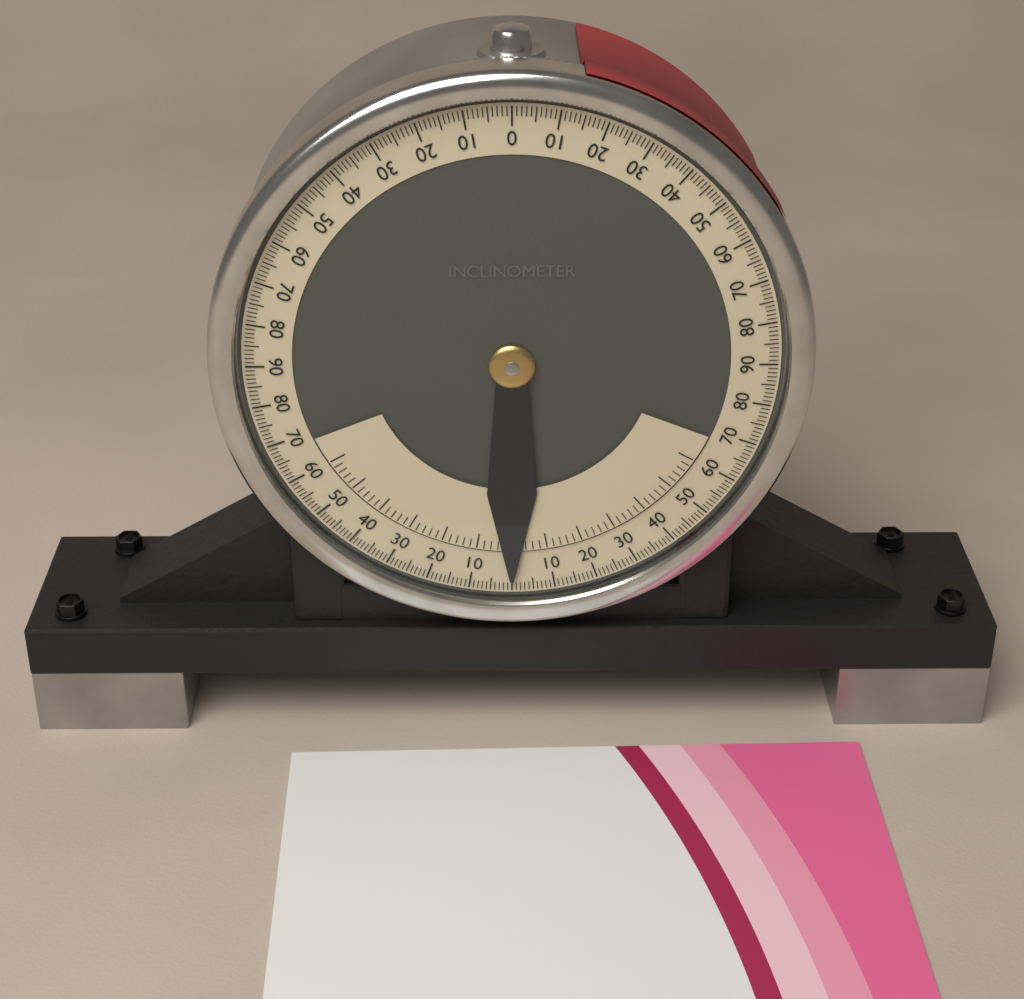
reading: 0 (no unit)
